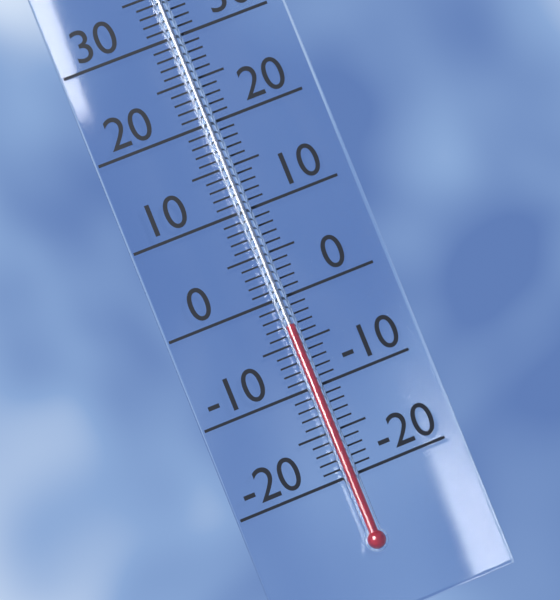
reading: -3 °C
